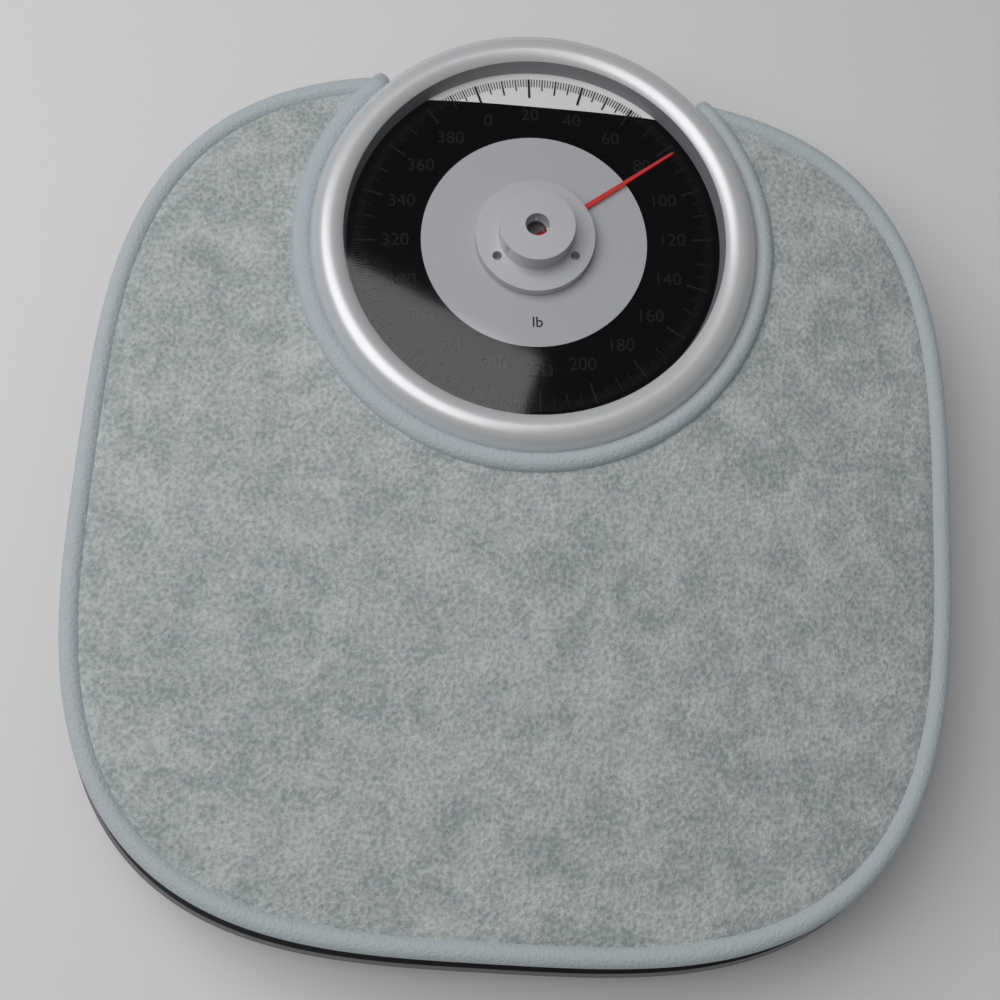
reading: 83 lb
